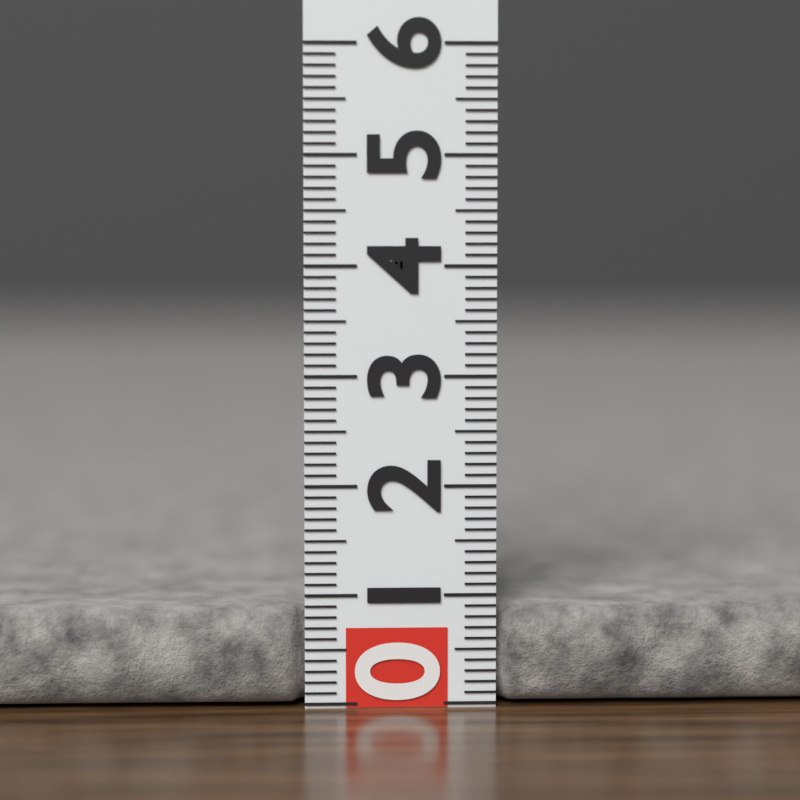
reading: 0.9 (no unit)
